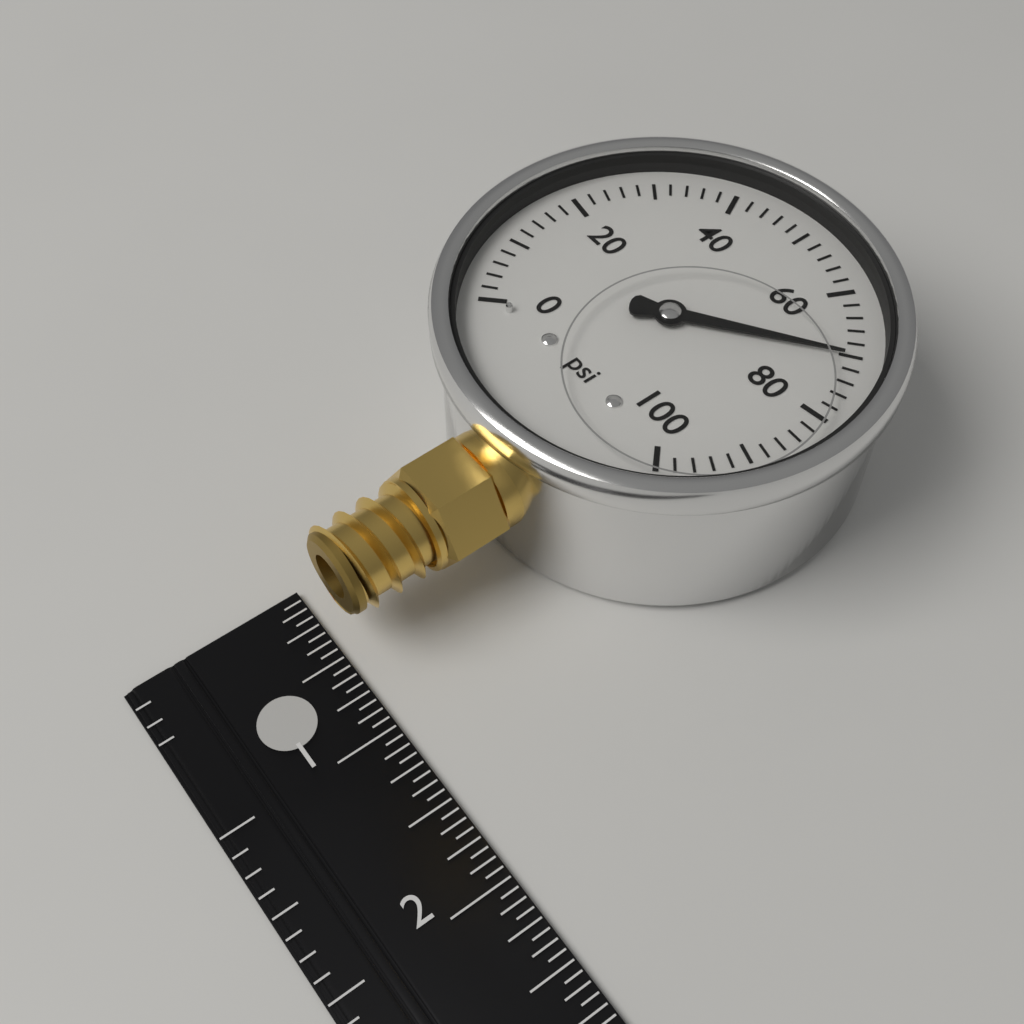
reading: 70 psi
